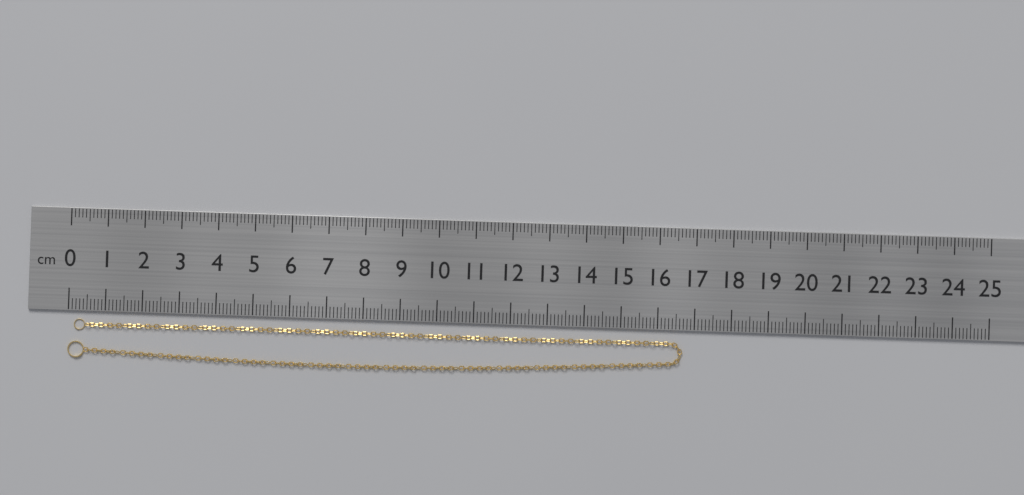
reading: 16.7 cm
